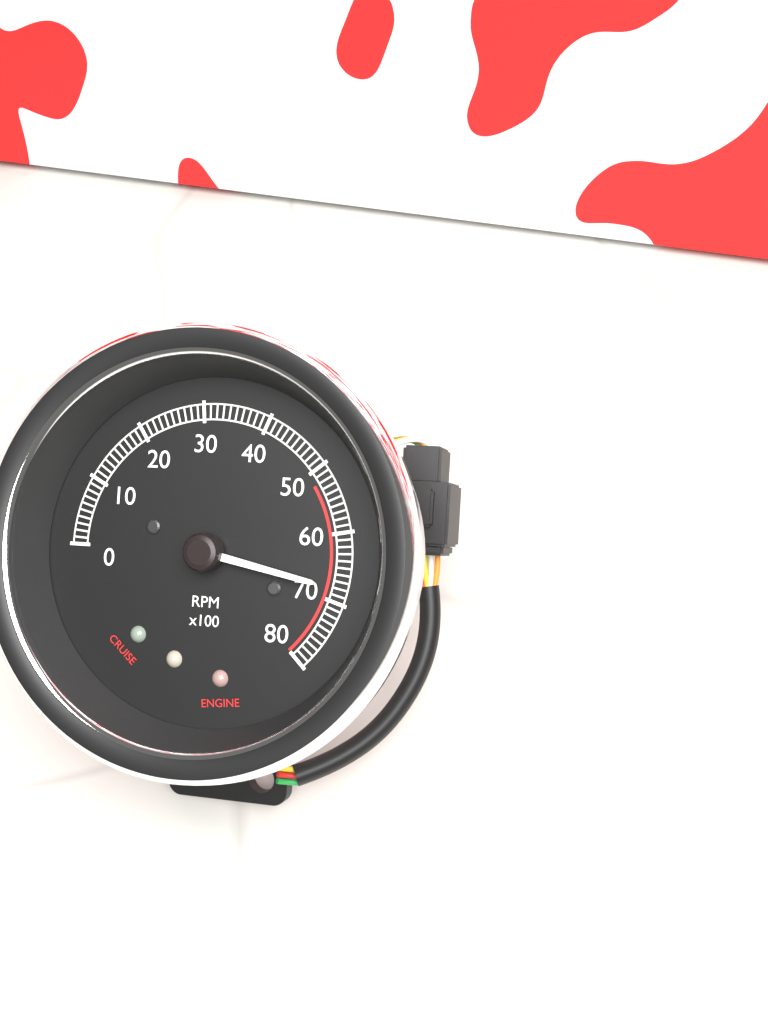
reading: 6800 RPM
